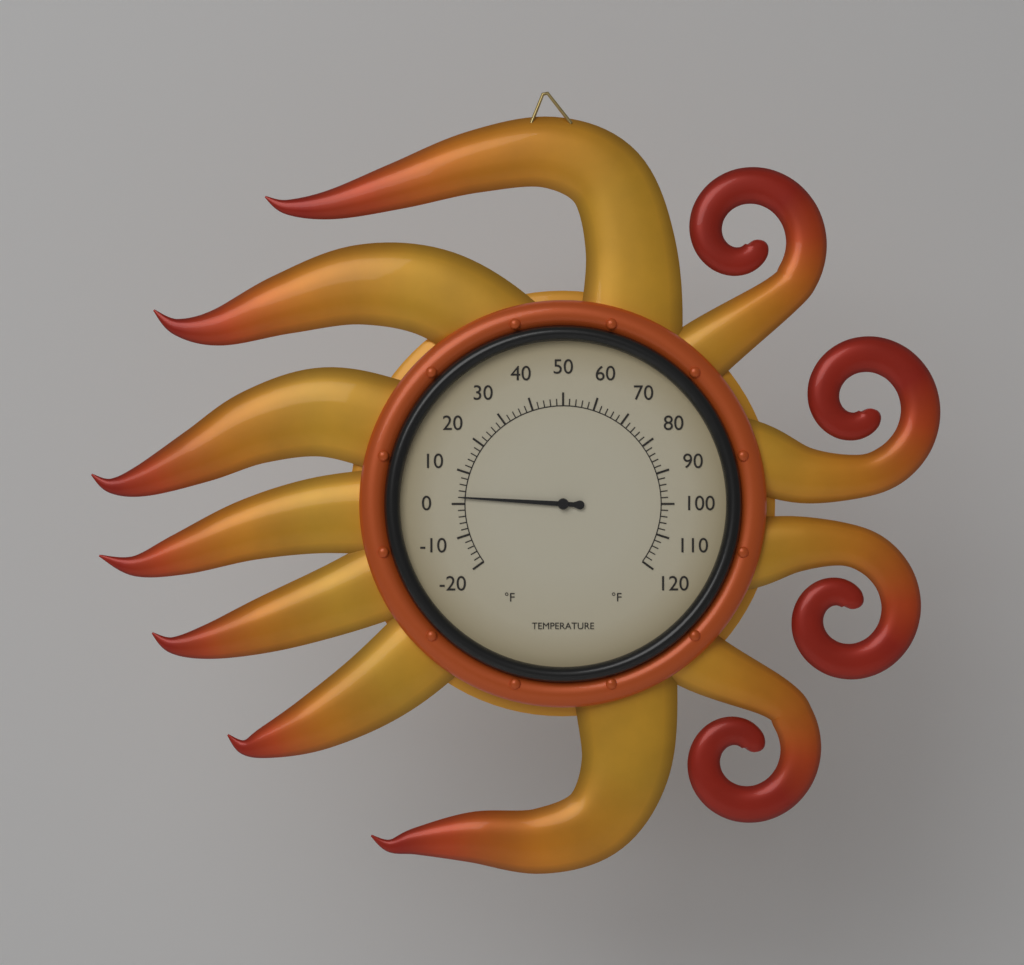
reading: 2 °F
